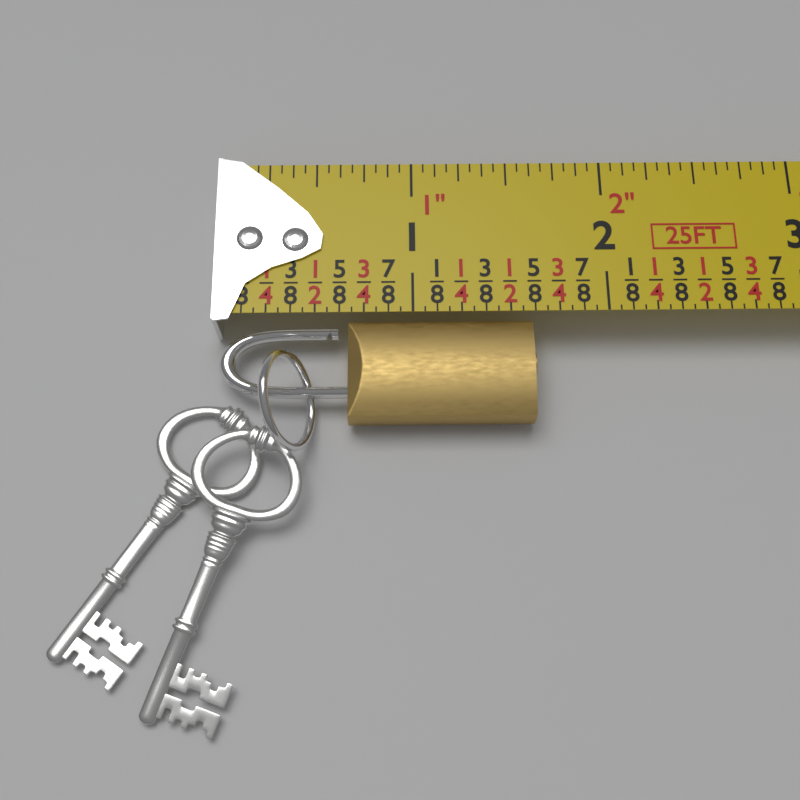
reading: 1.6250 in
